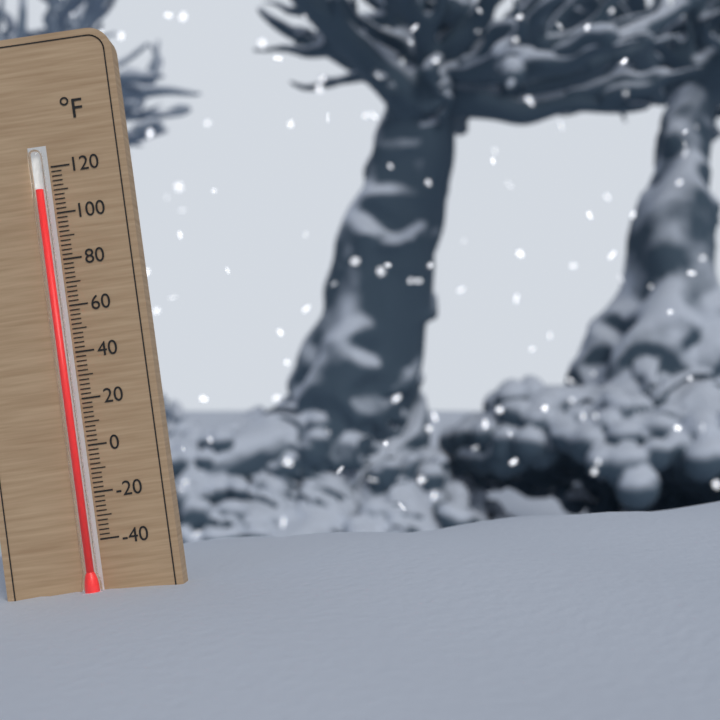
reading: 110 °F
